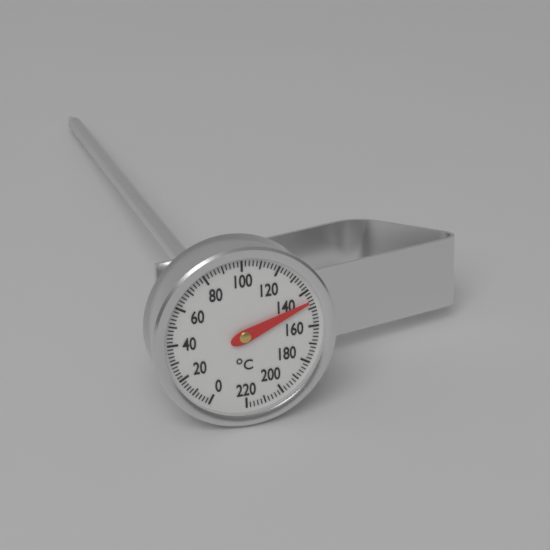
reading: 146 °C
